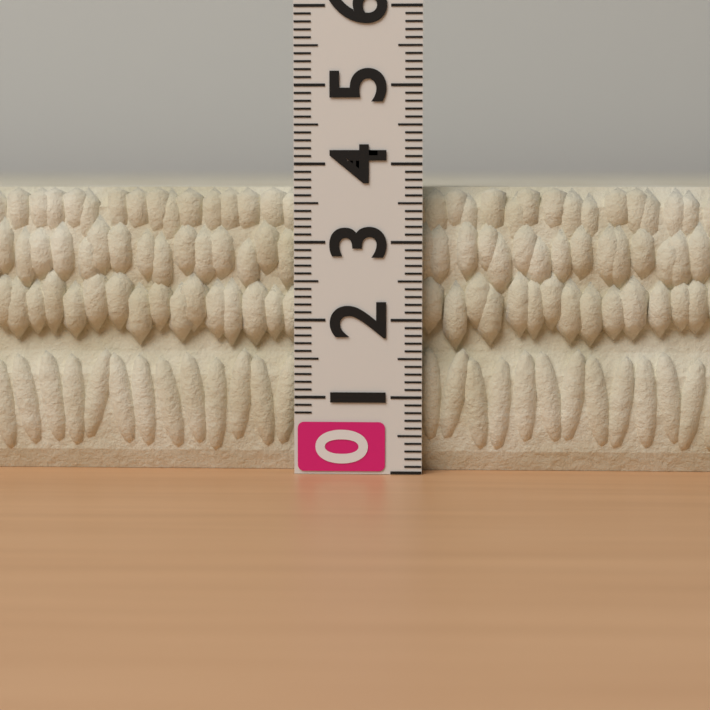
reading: 3.7 (no unit)
